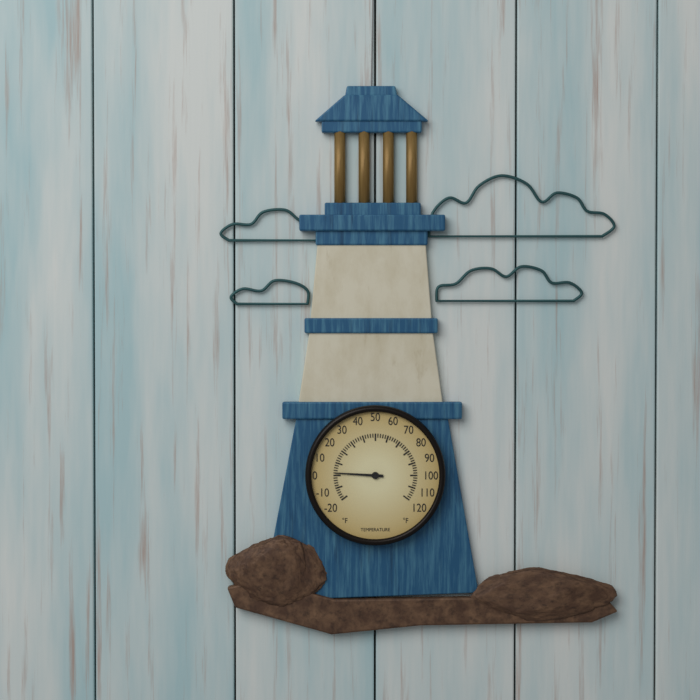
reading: 2 °F
